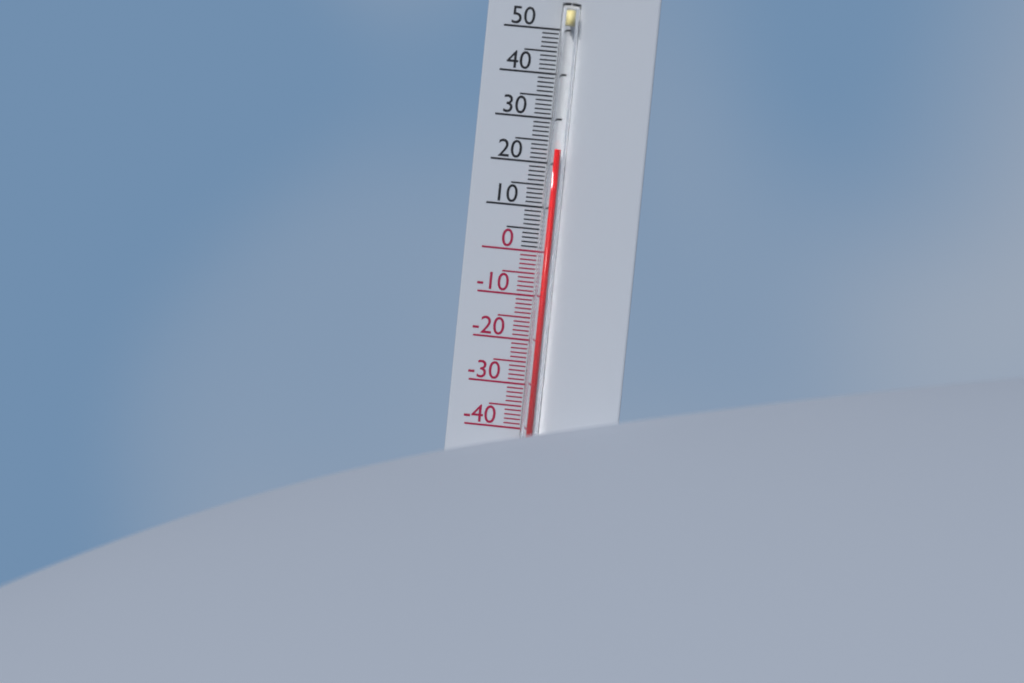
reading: 23 °C
